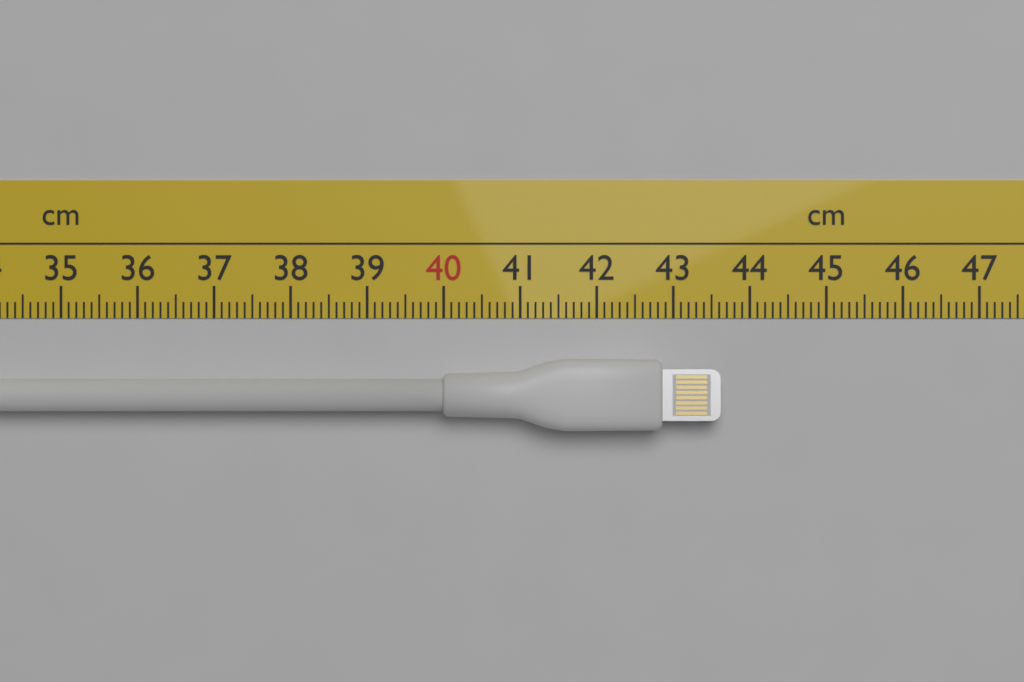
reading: 43.6 cm
